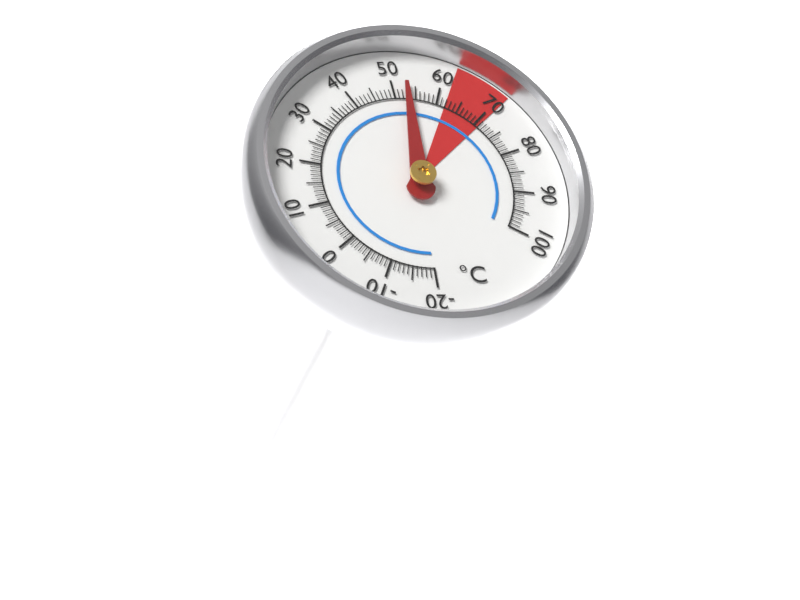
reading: 53 °C
